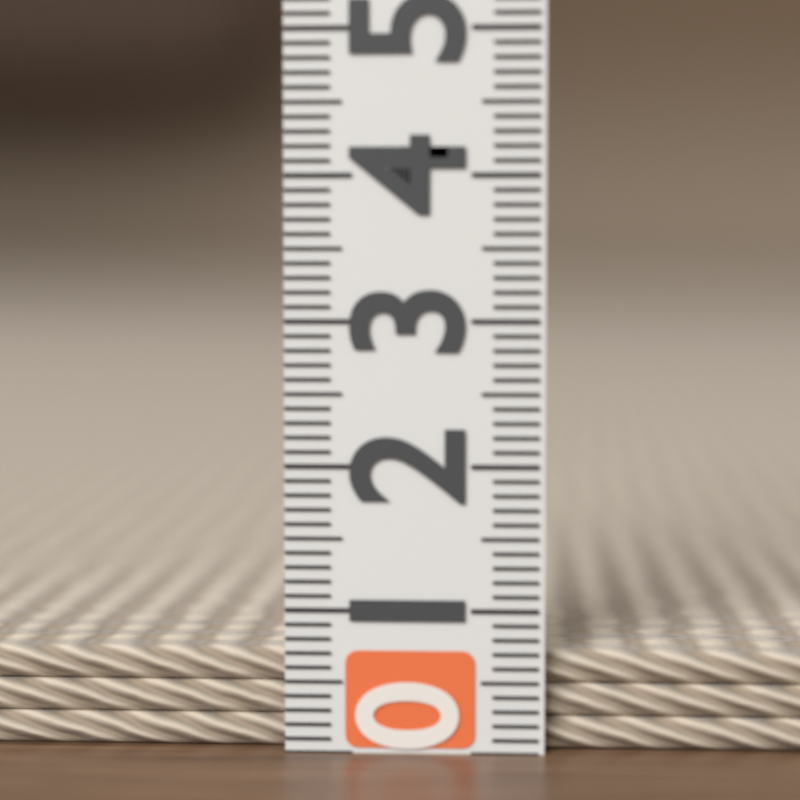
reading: 0.7 (no unit)
